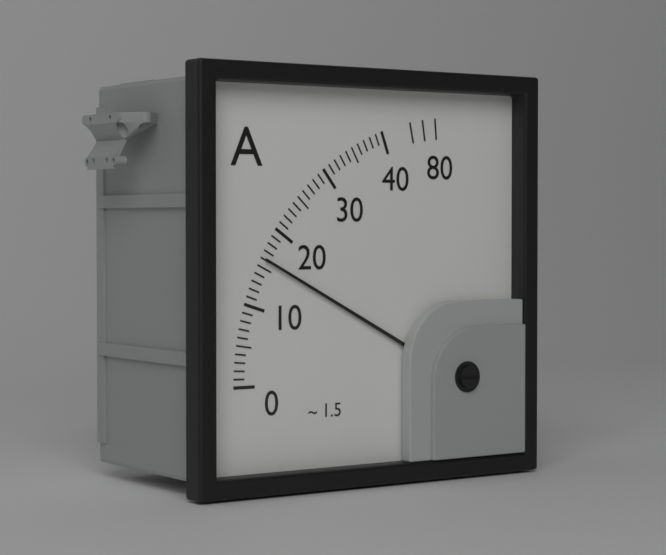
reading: 16 A
